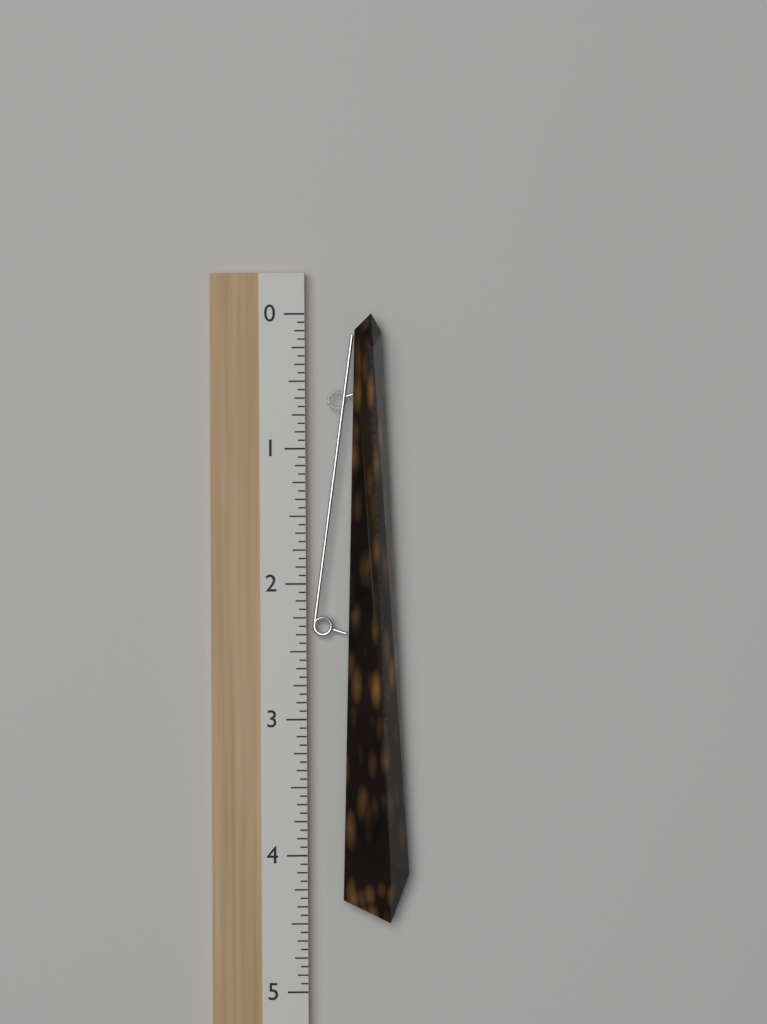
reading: 4.5000 (no unit)
